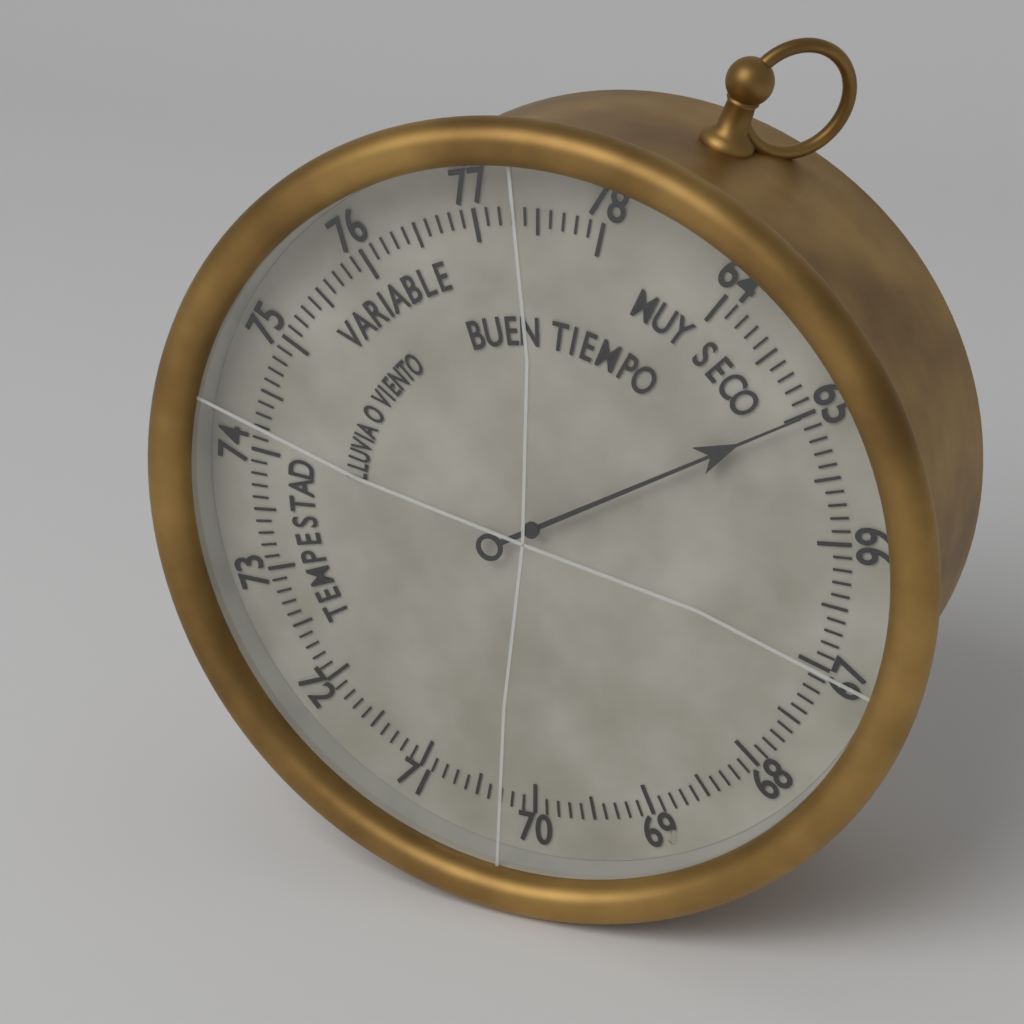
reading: 65.0 (no unit)
